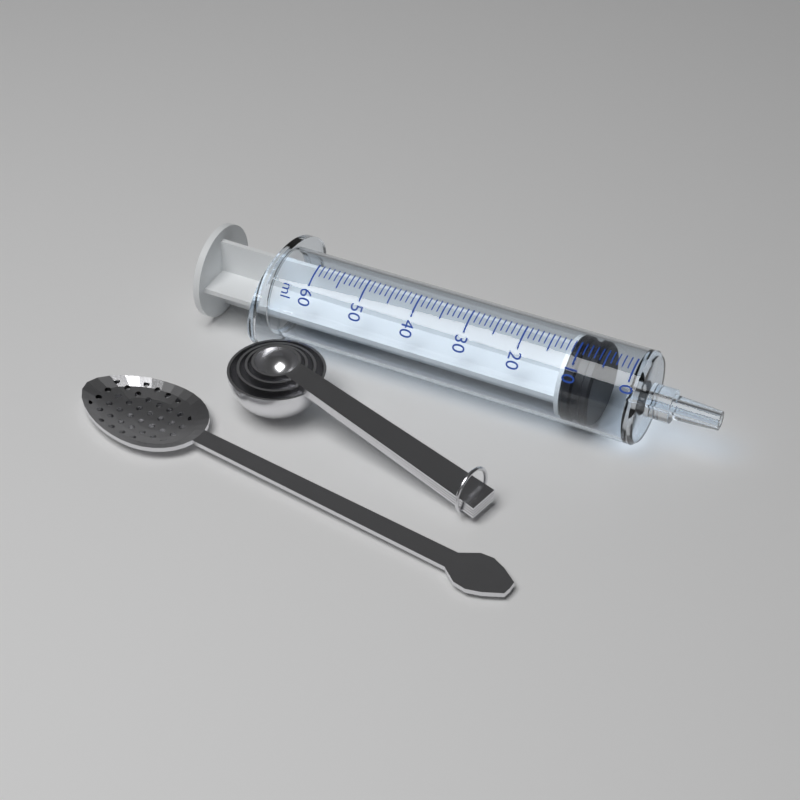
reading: 6 ml
